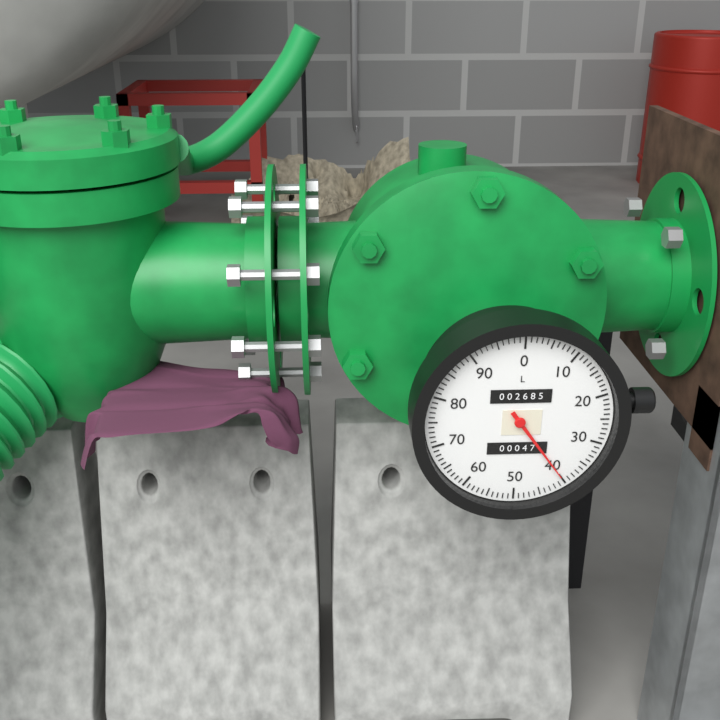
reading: 40 L
